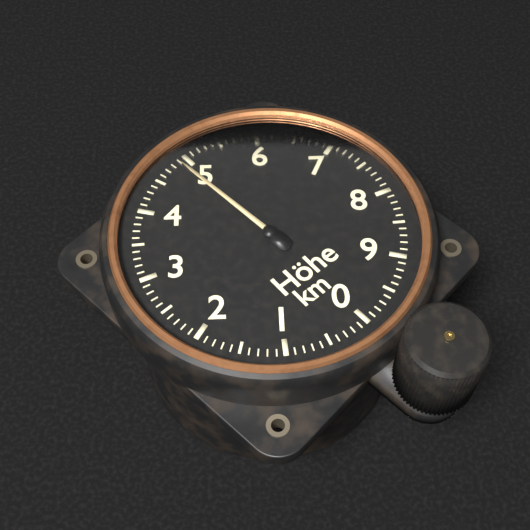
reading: 4.9 km
